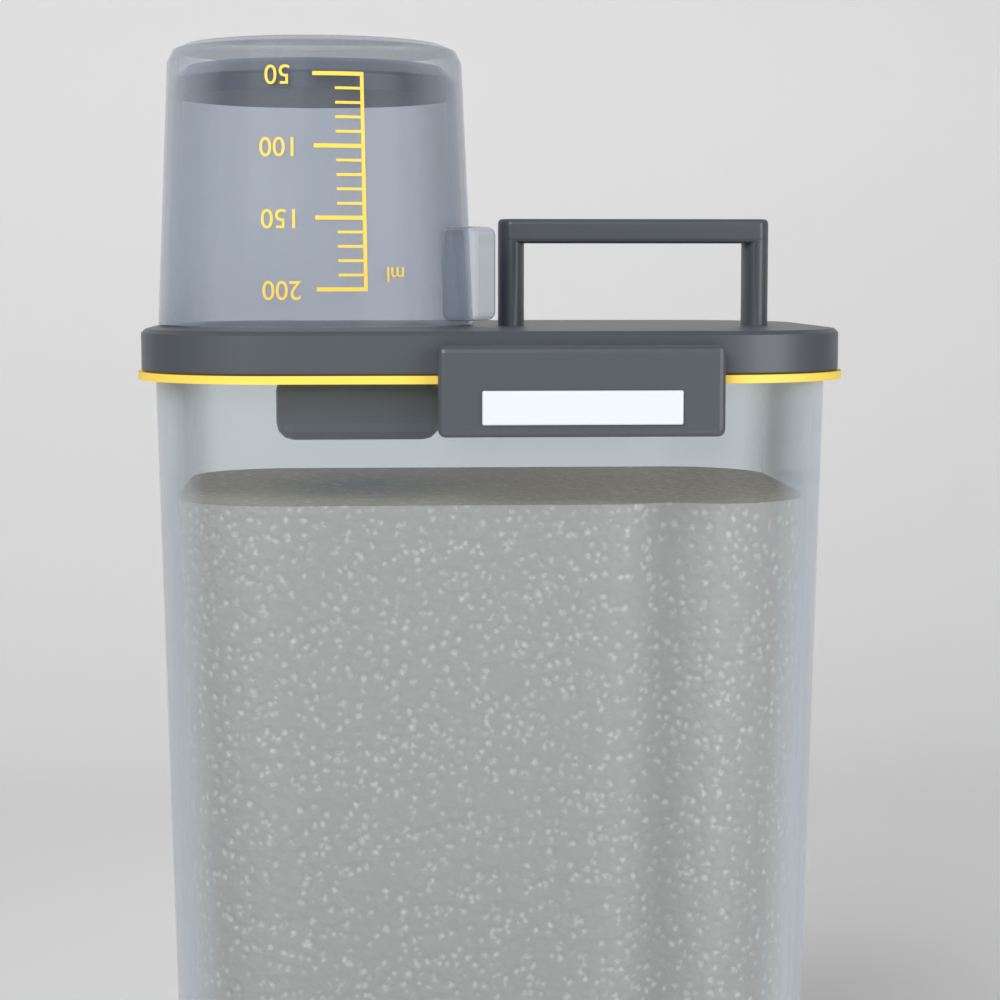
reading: 60 ml
